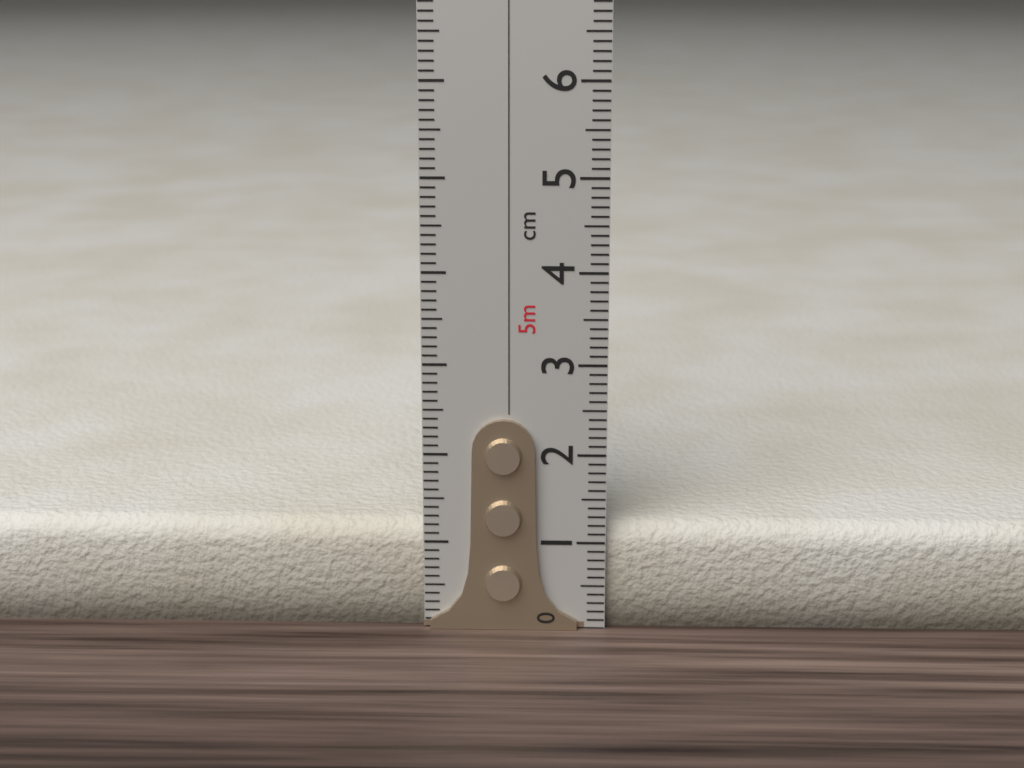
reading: 1.2 cm
